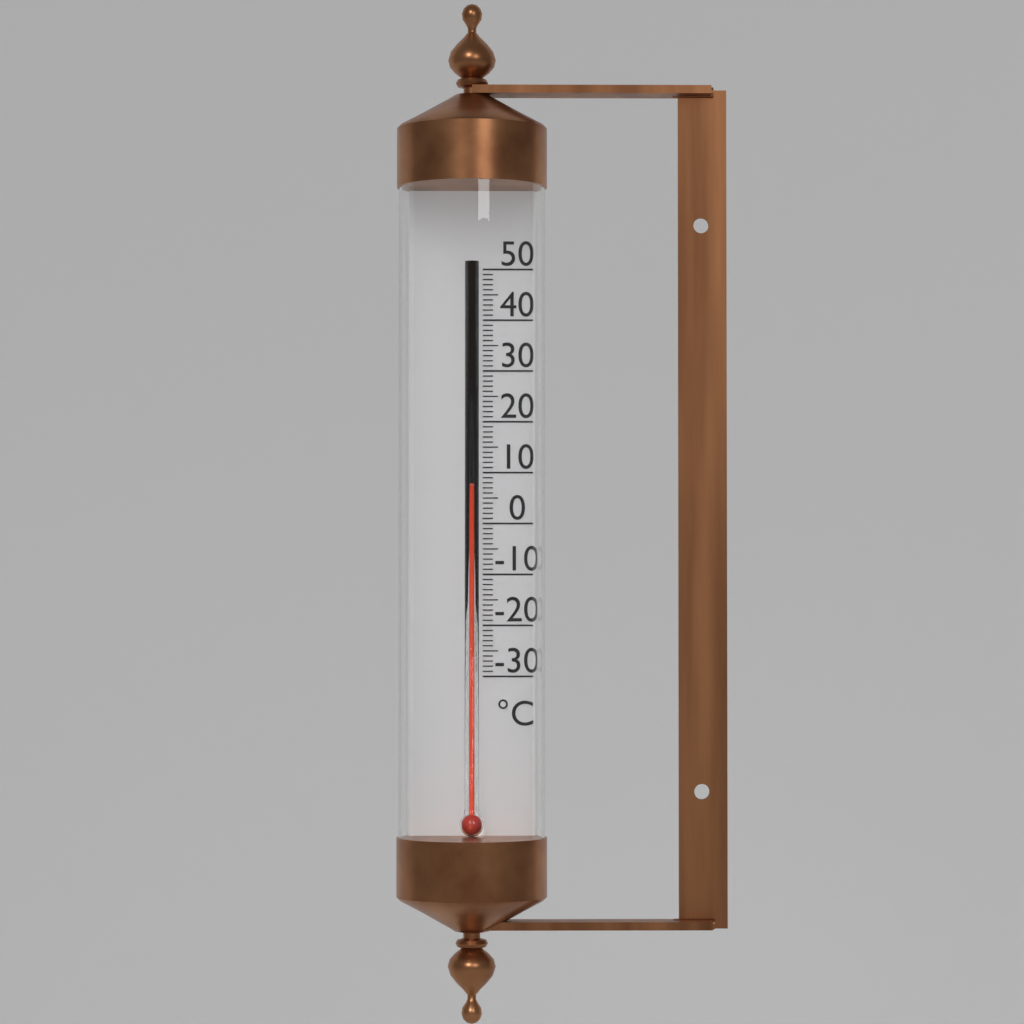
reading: 7 °C
